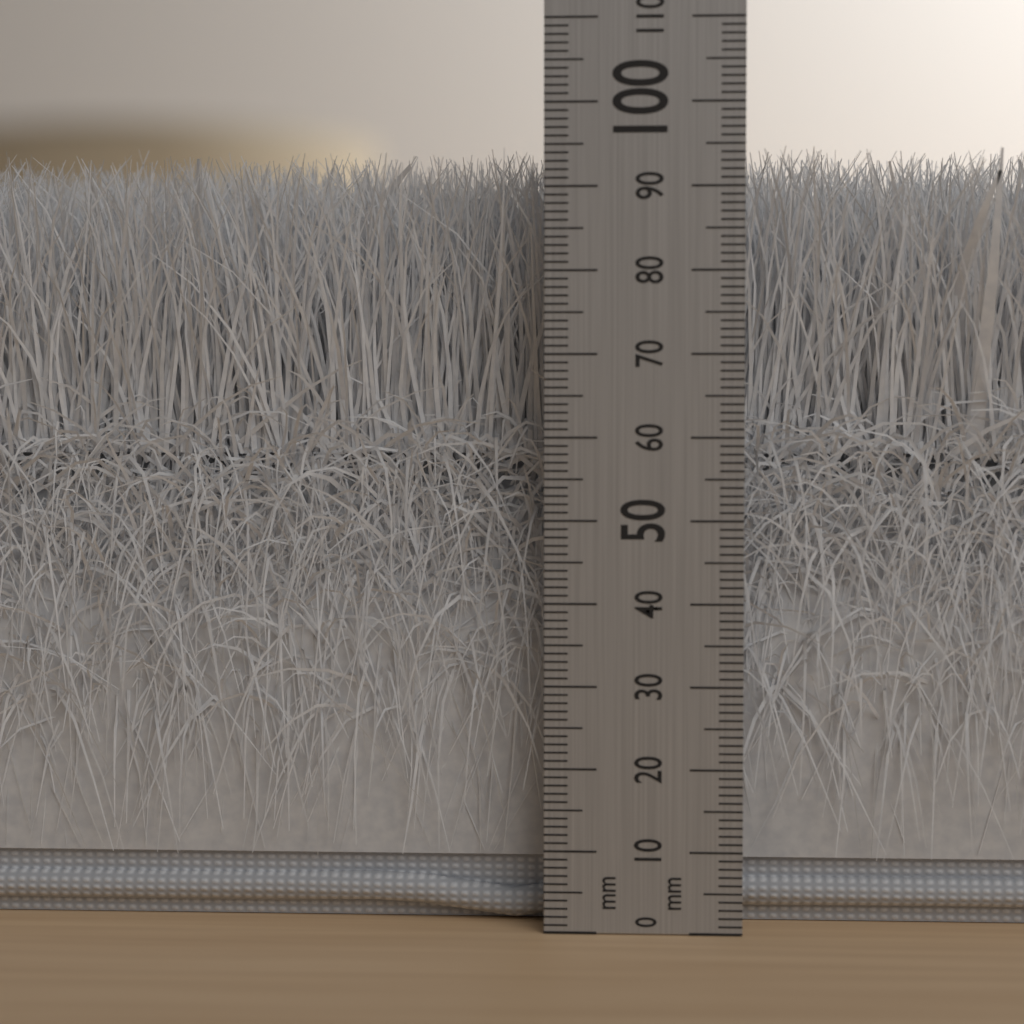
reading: 95 mm
